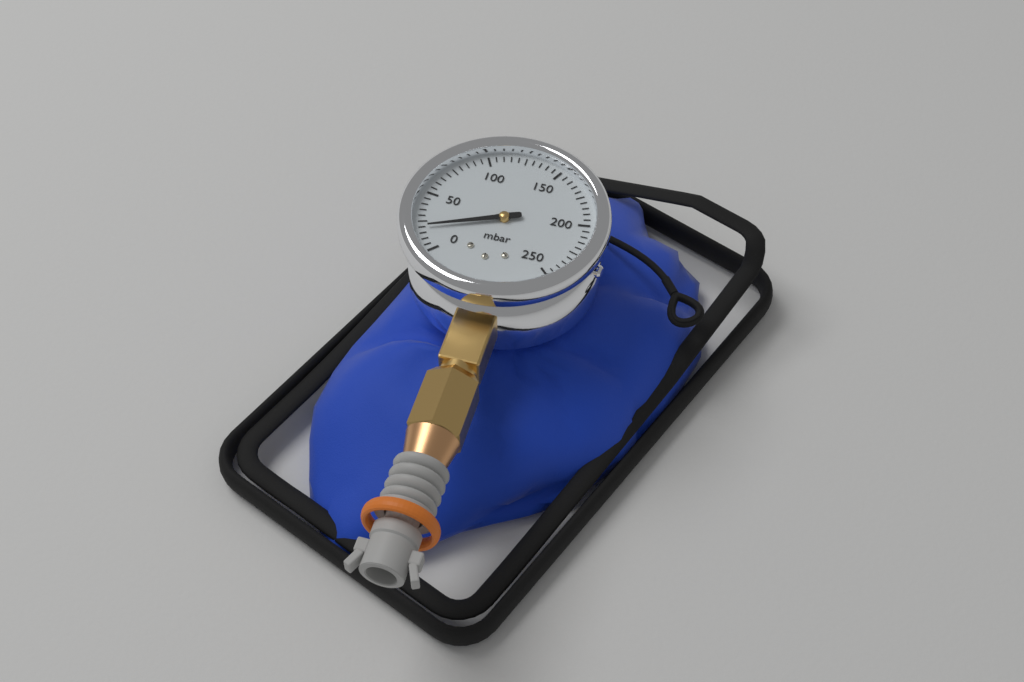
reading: 20 mbar
